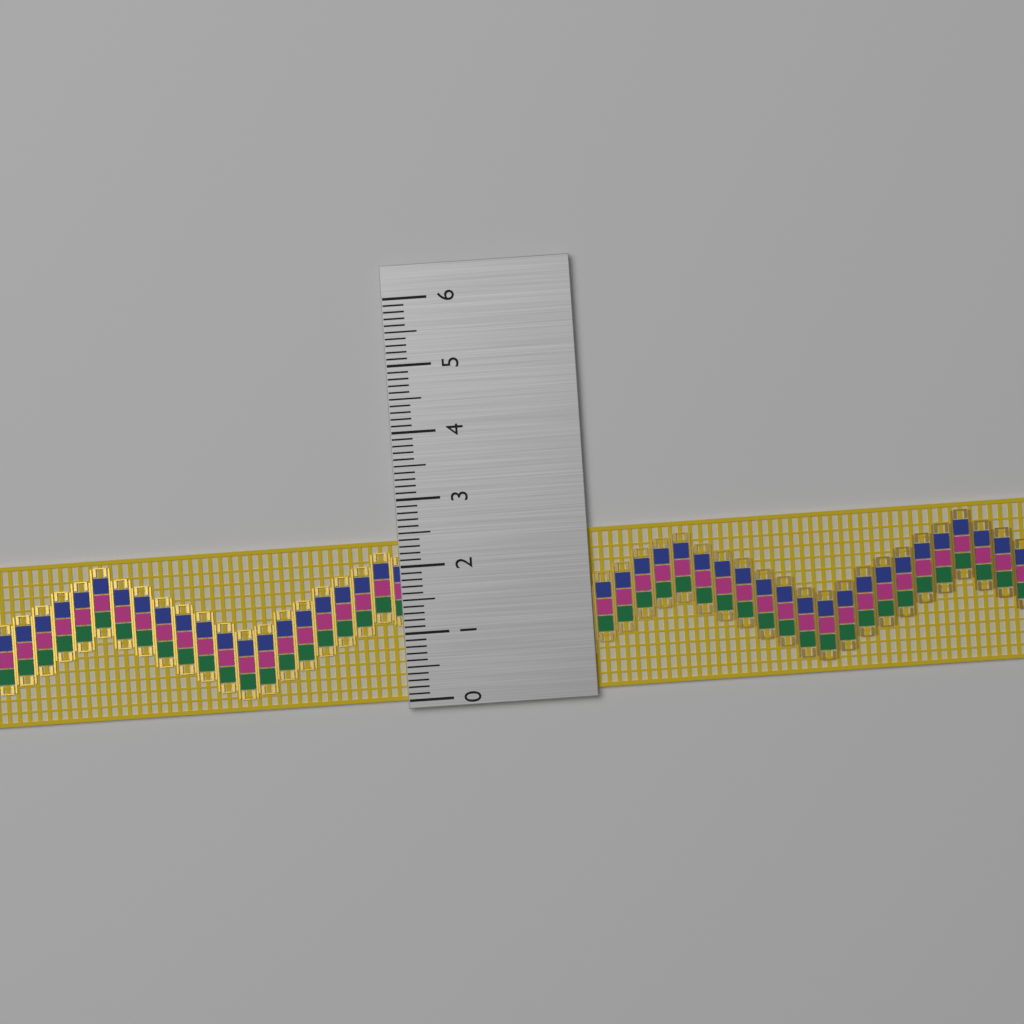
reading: 2.4 (no unit)
